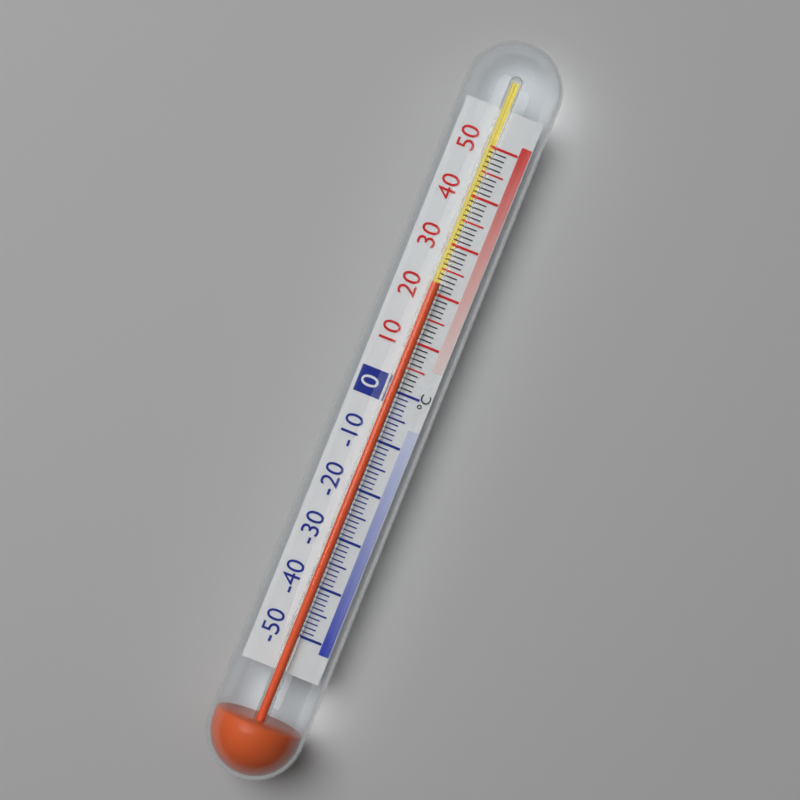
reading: 22 °C
